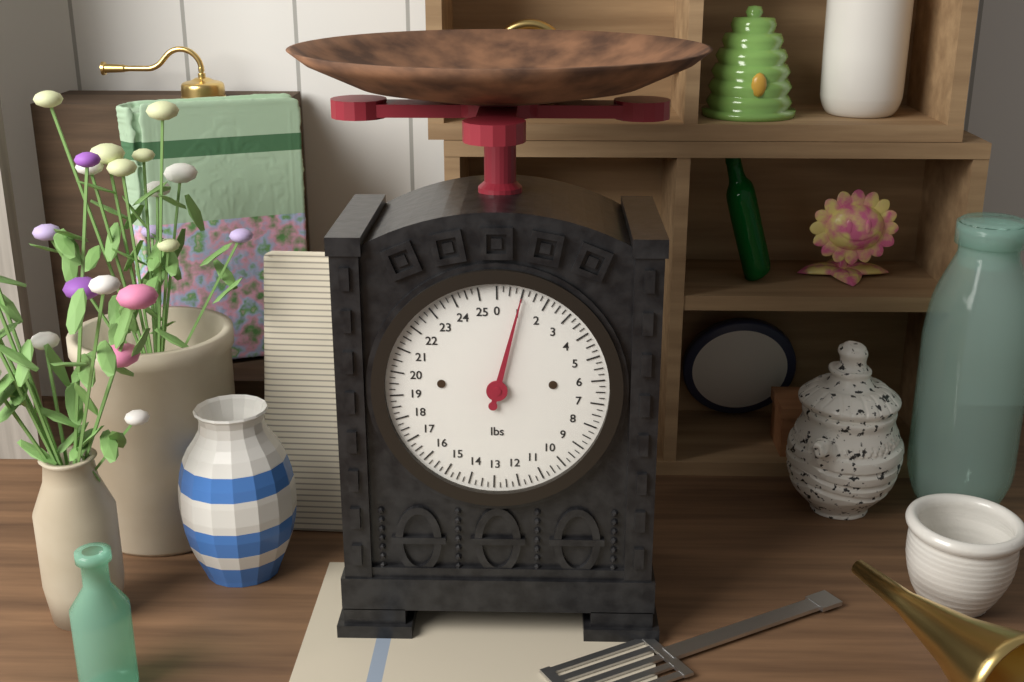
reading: 1.00 lbs
